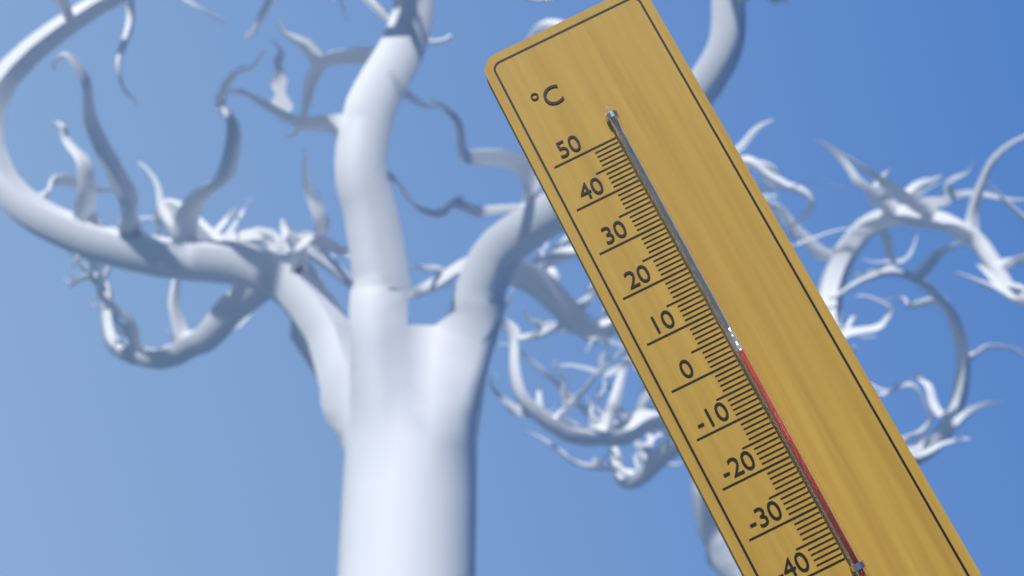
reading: 1 °C
